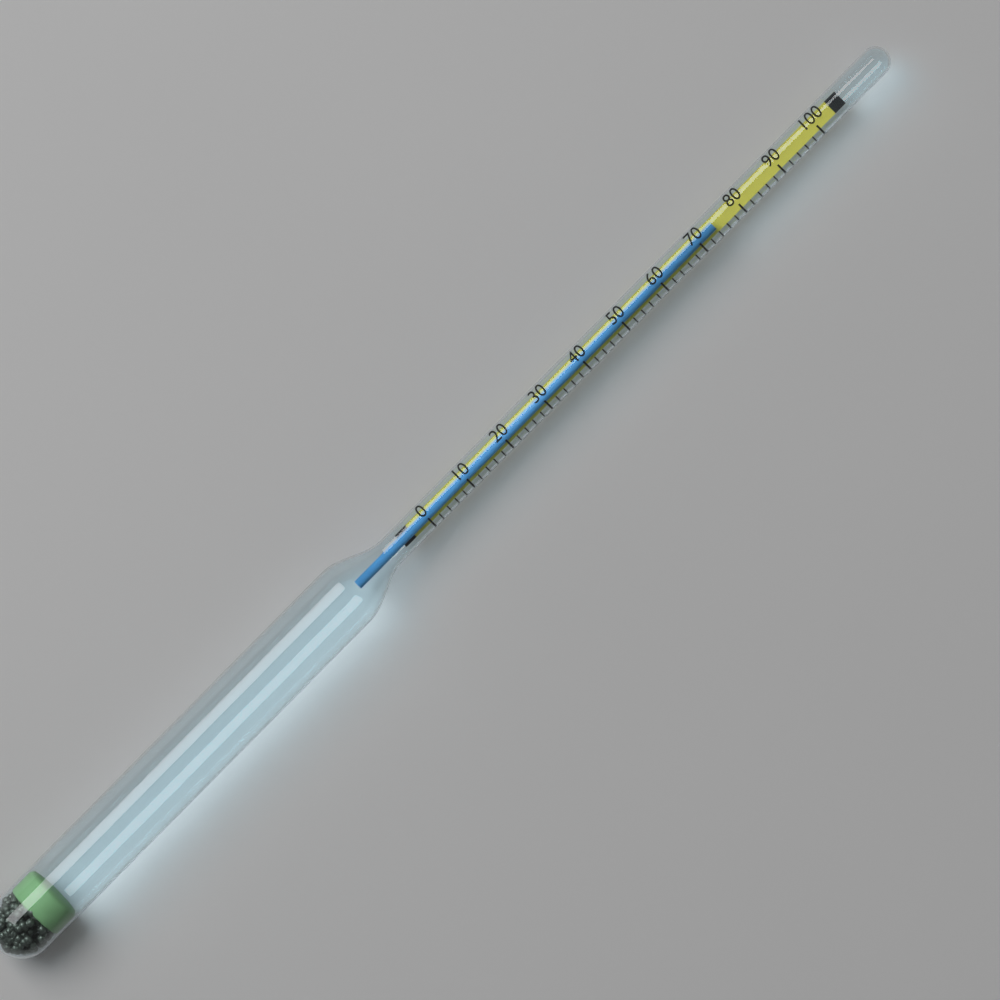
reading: 74 (no unit)
